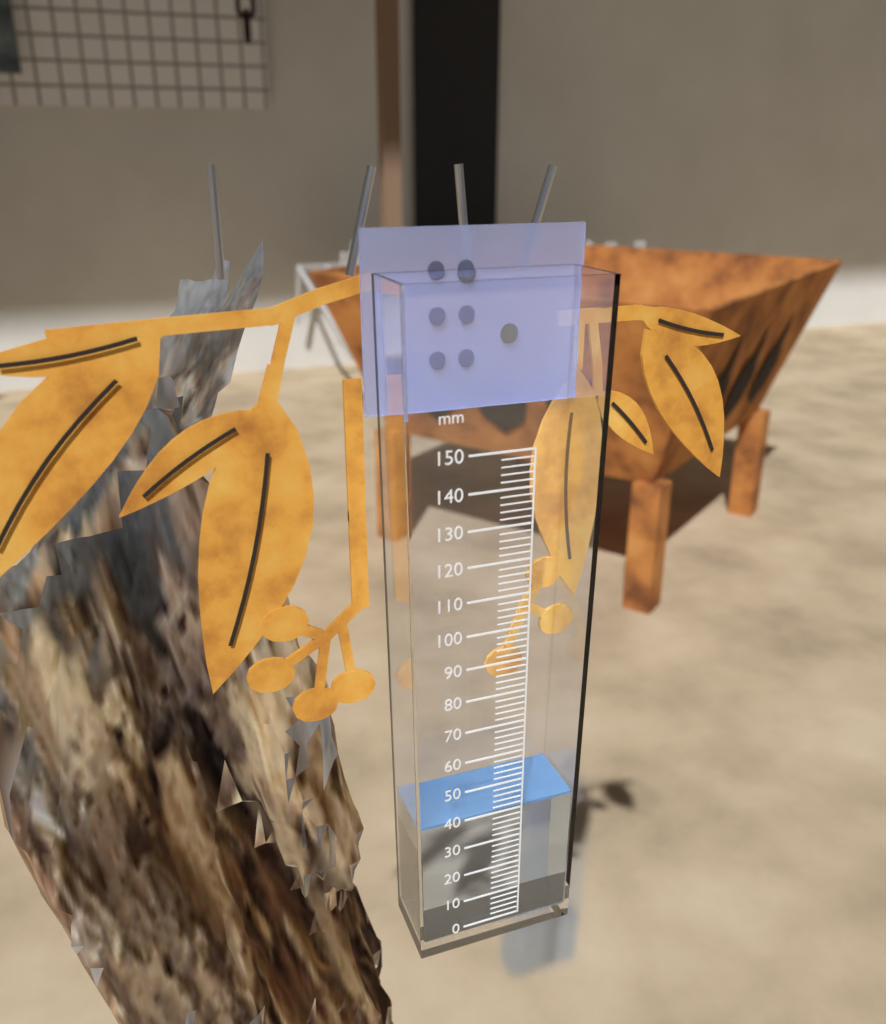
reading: 40 mm
